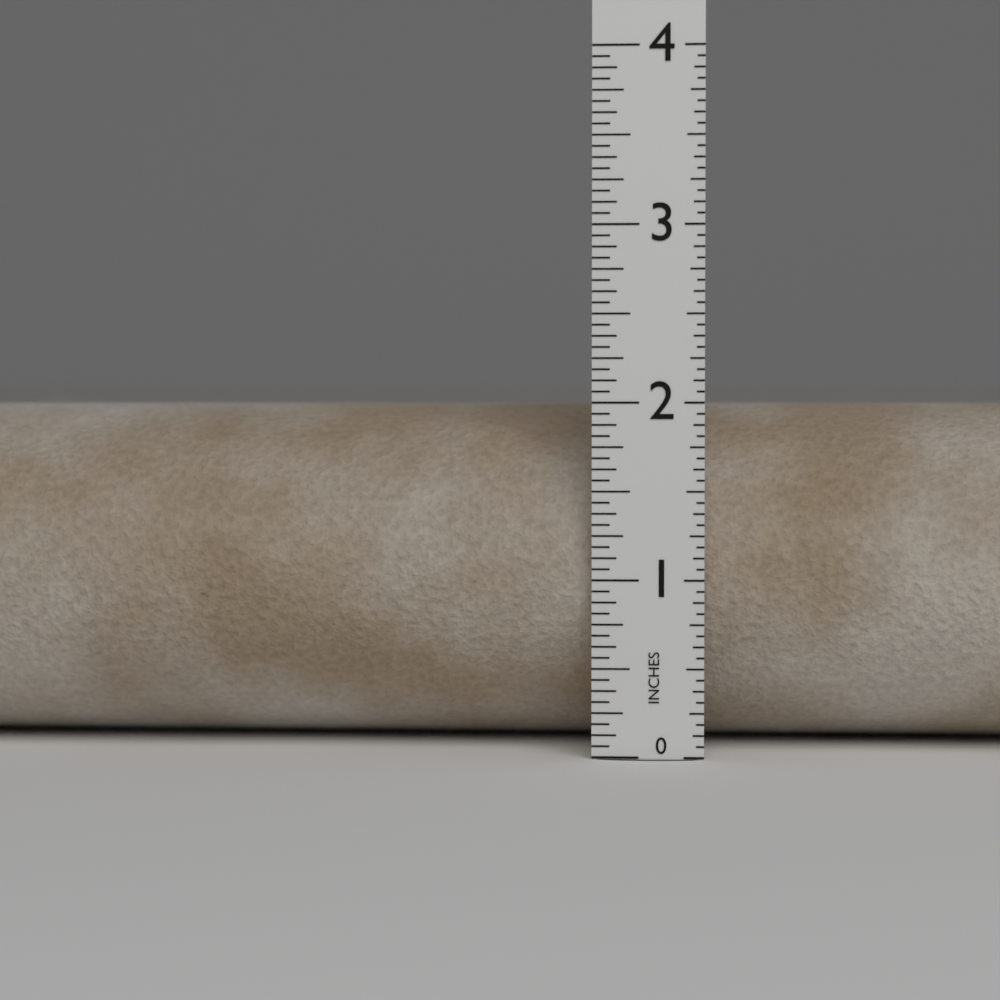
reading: 2.0000 in
